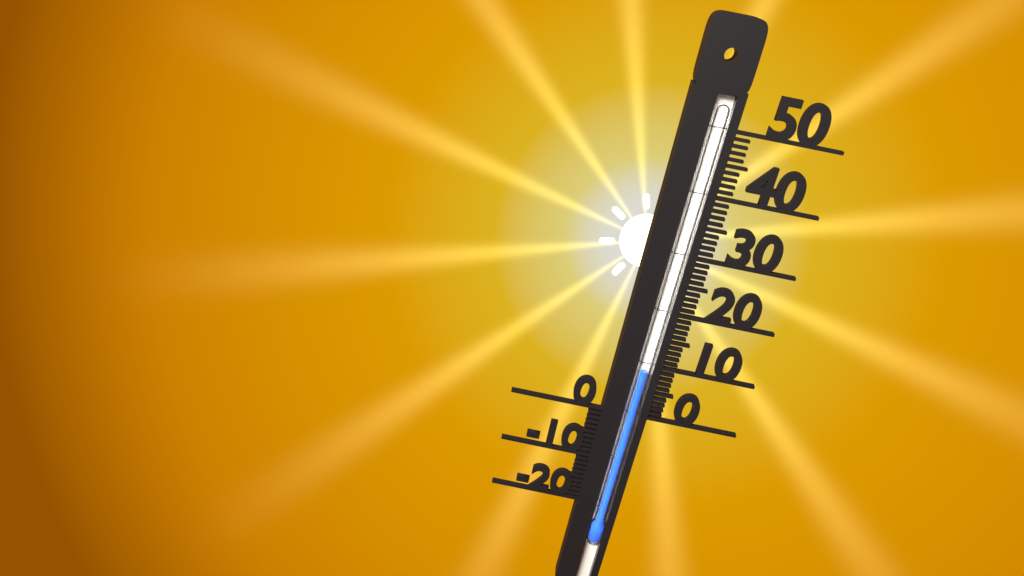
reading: 9 (no unit)
